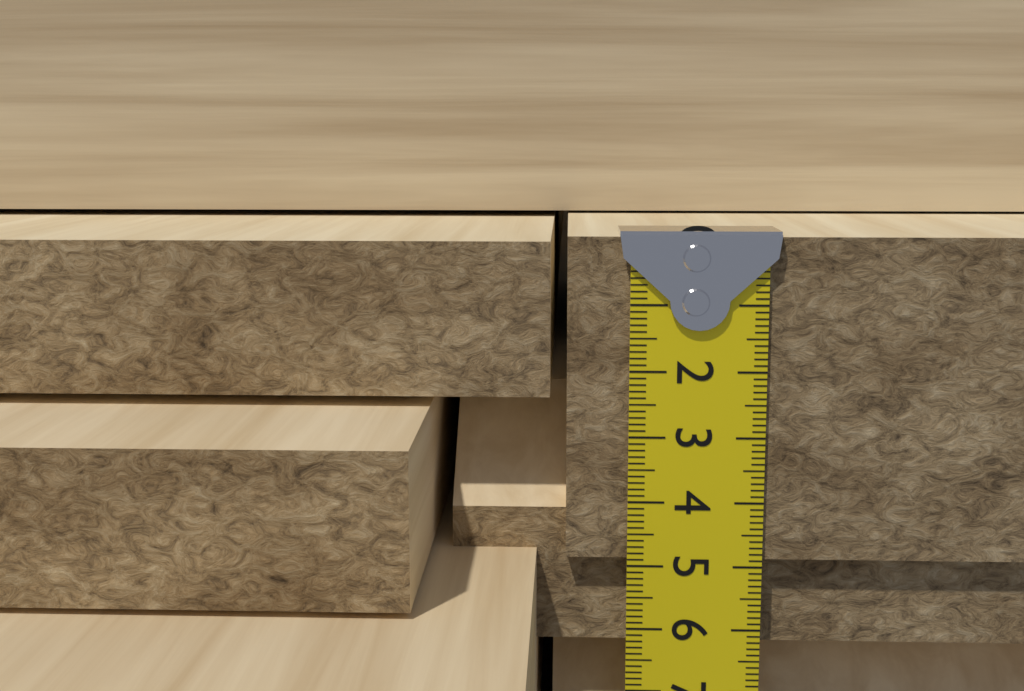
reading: 4.9 cm
